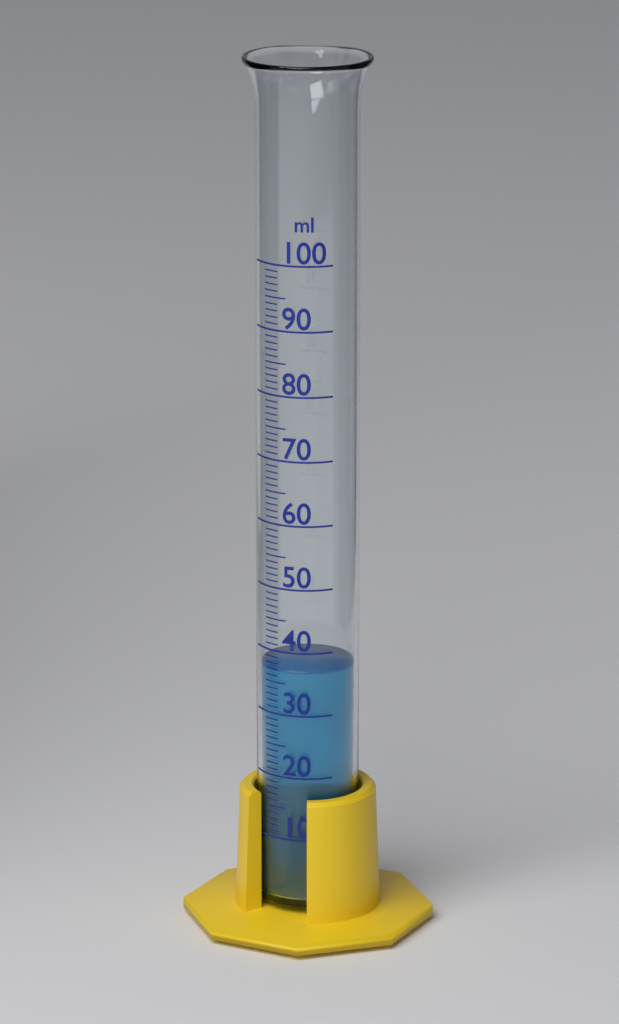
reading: 37 ml
